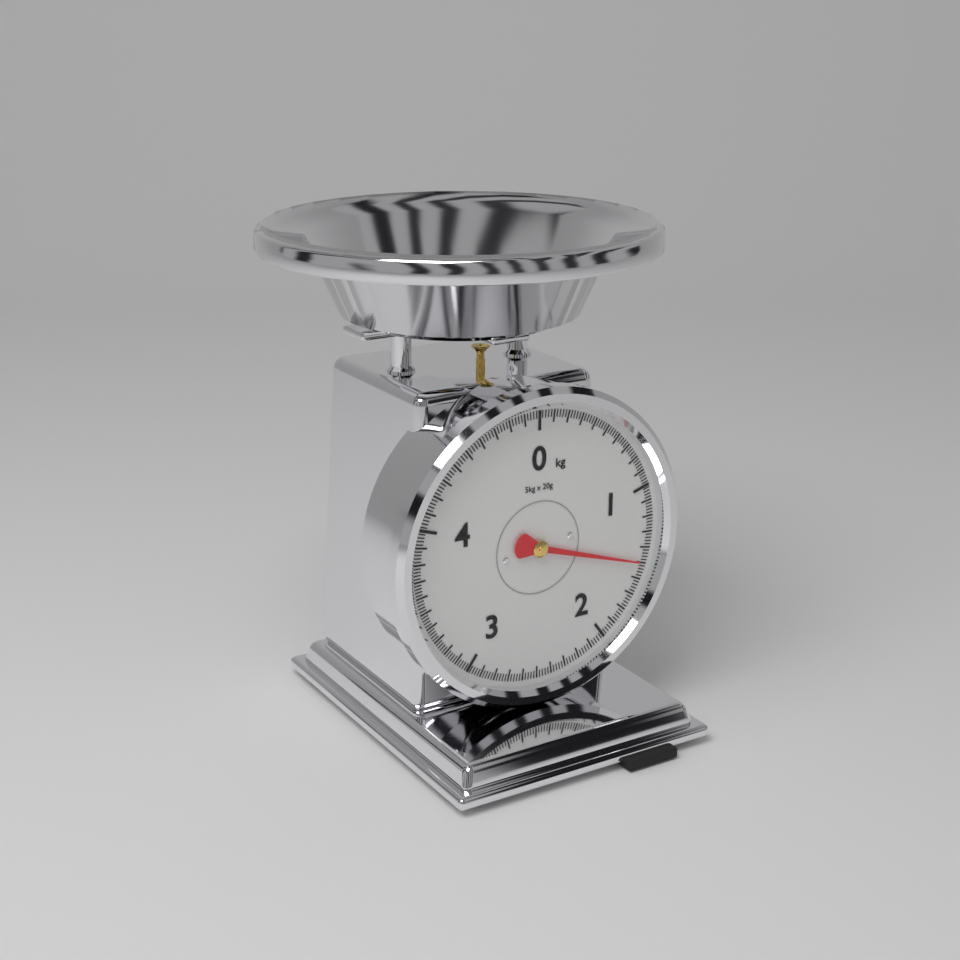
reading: 1.50 kg
